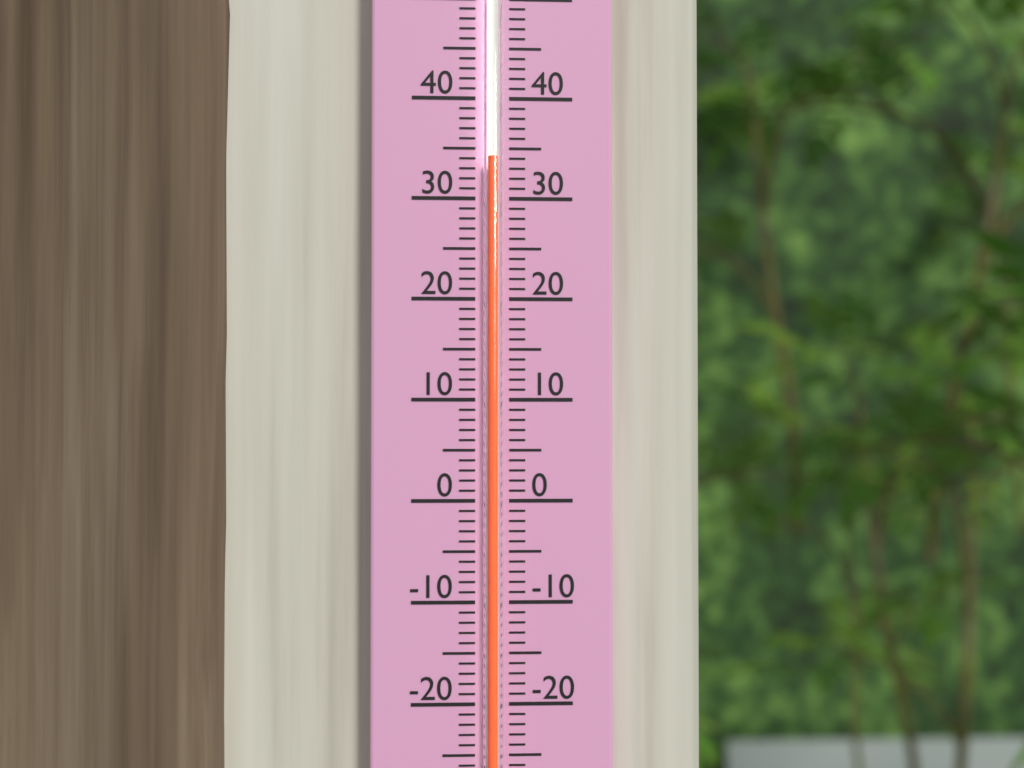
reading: 34 (no unit)
